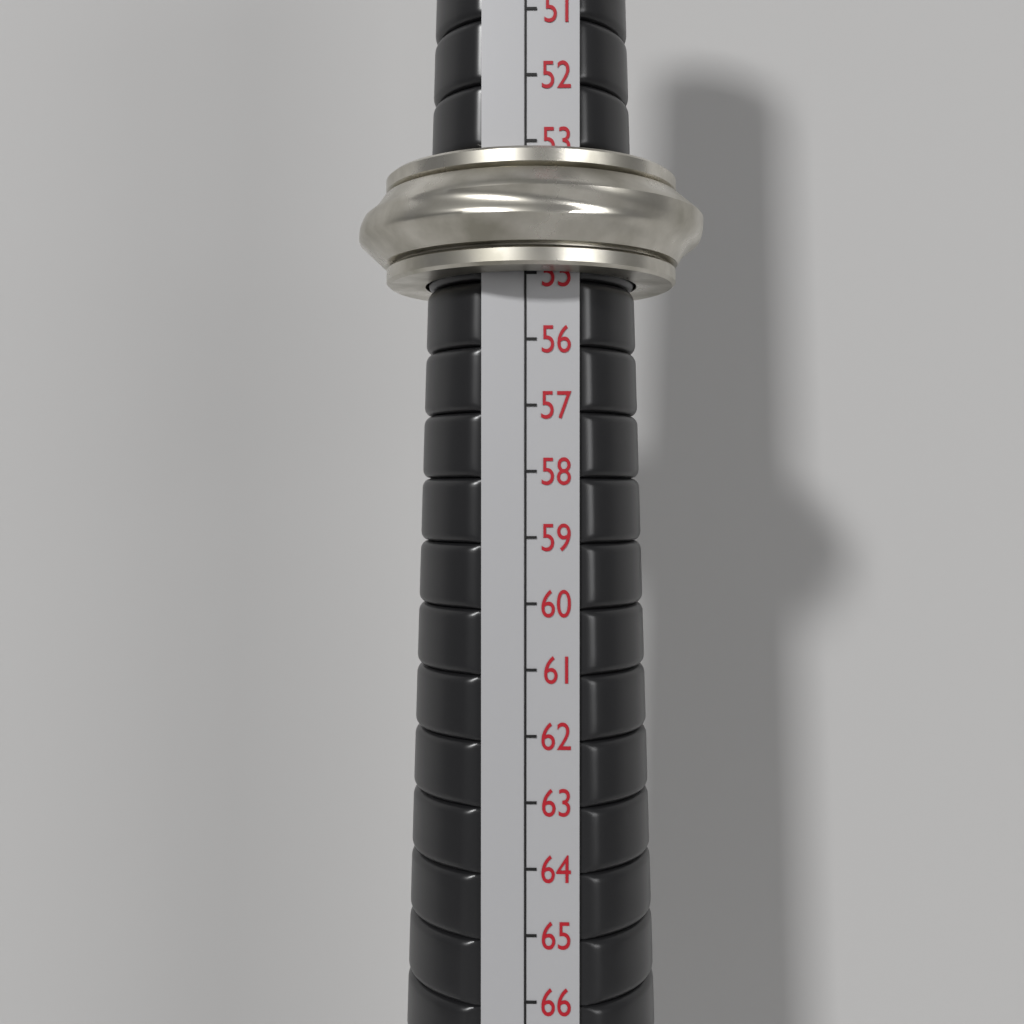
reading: 55 (no unit)
